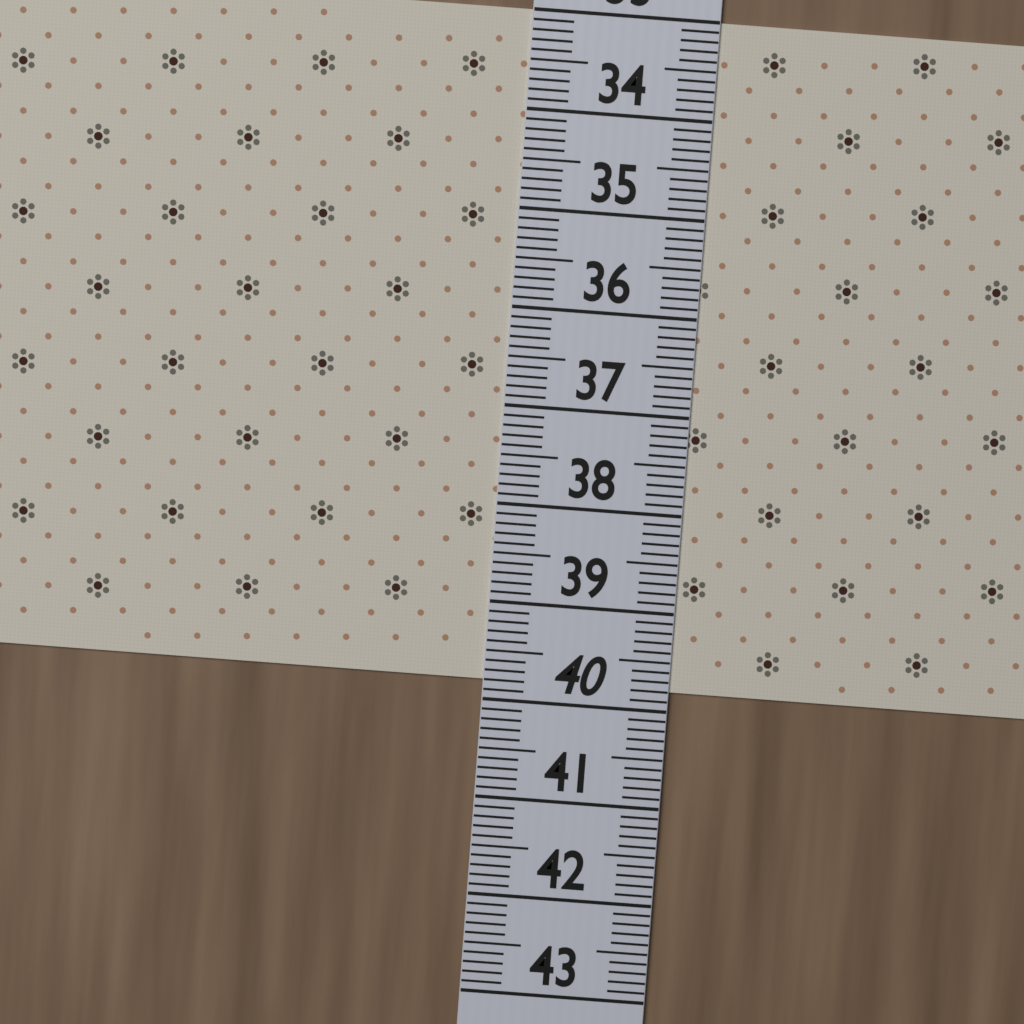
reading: 39.8 (no unit)
